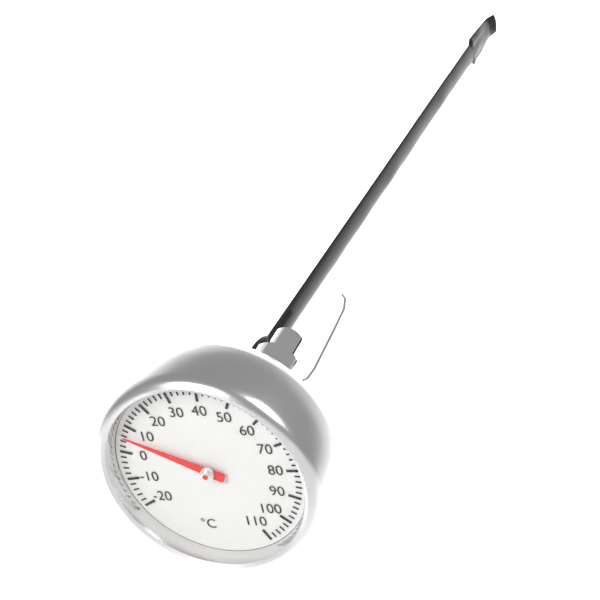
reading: 6 °C
